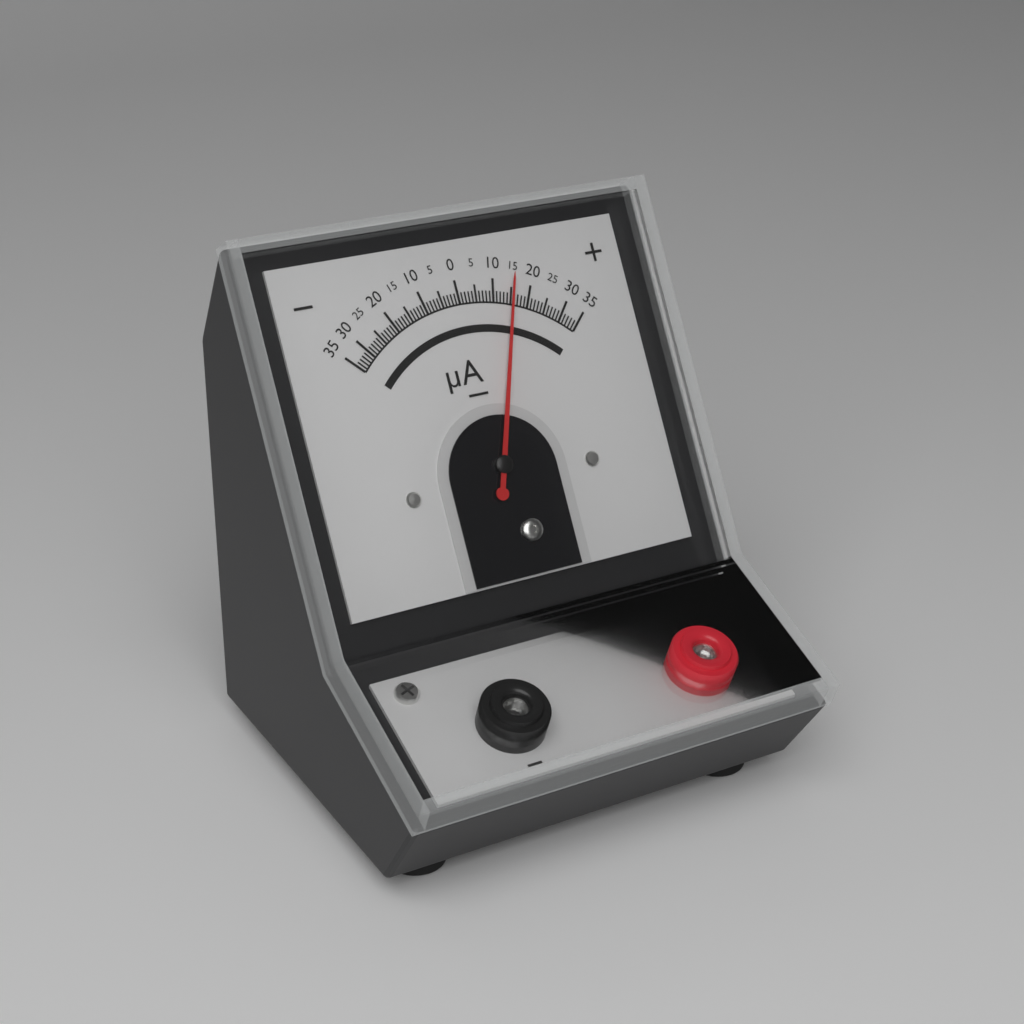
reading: 15 µA
